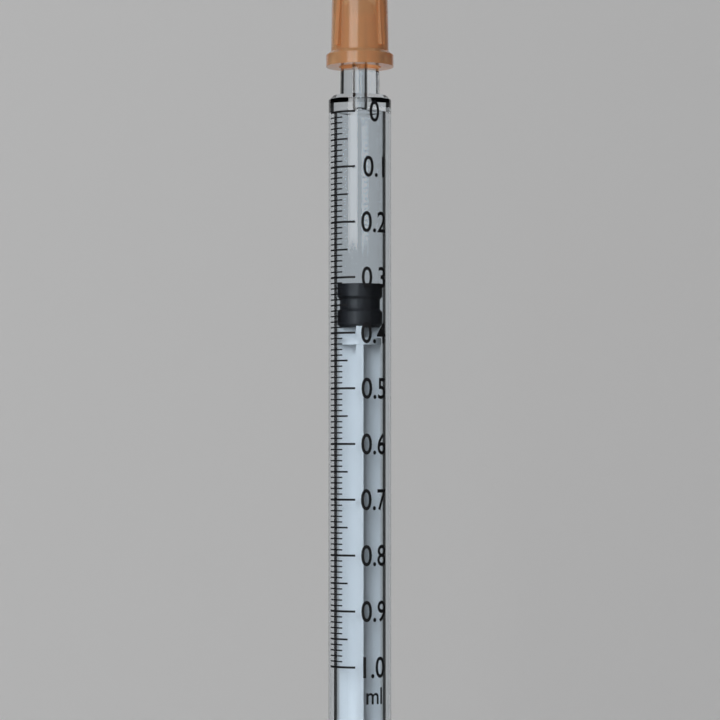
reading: 0.31 ml
